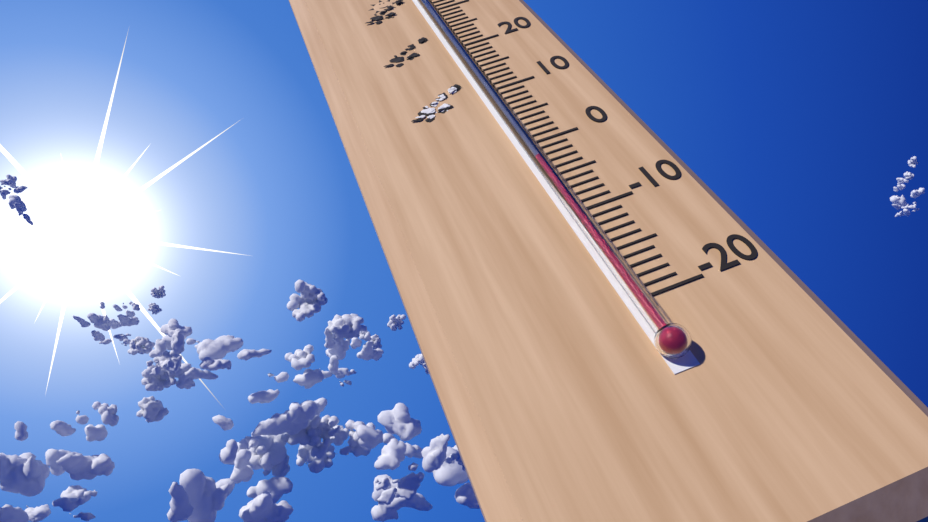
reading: -3 °C
